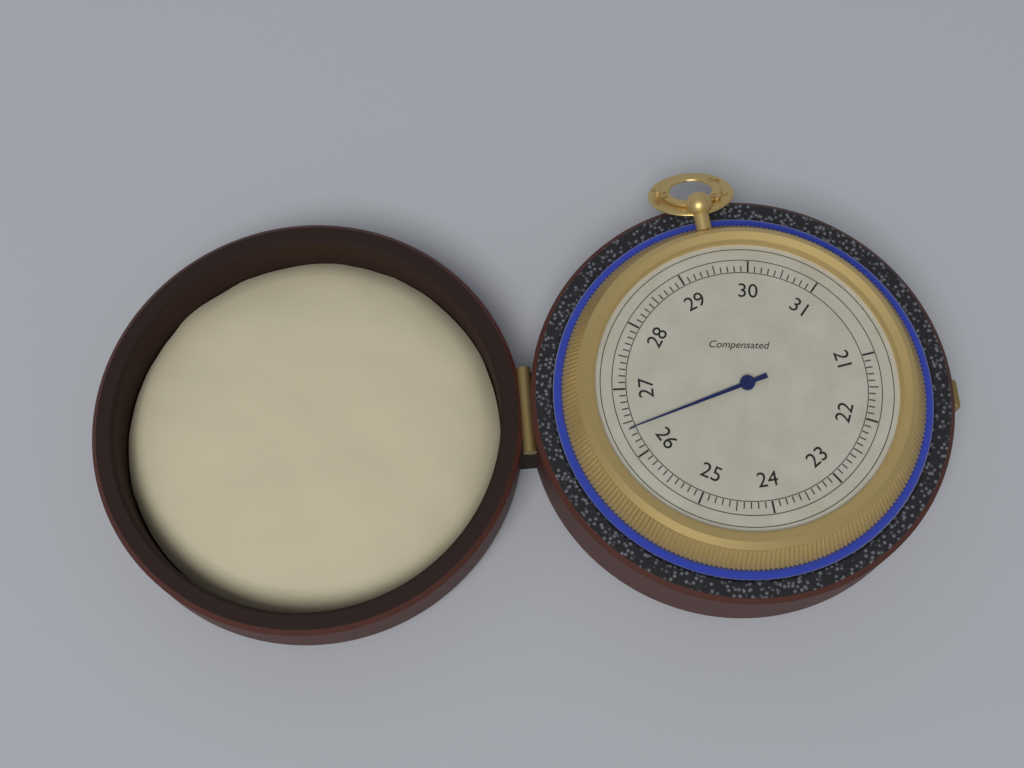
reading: 26.4 (no unit)
